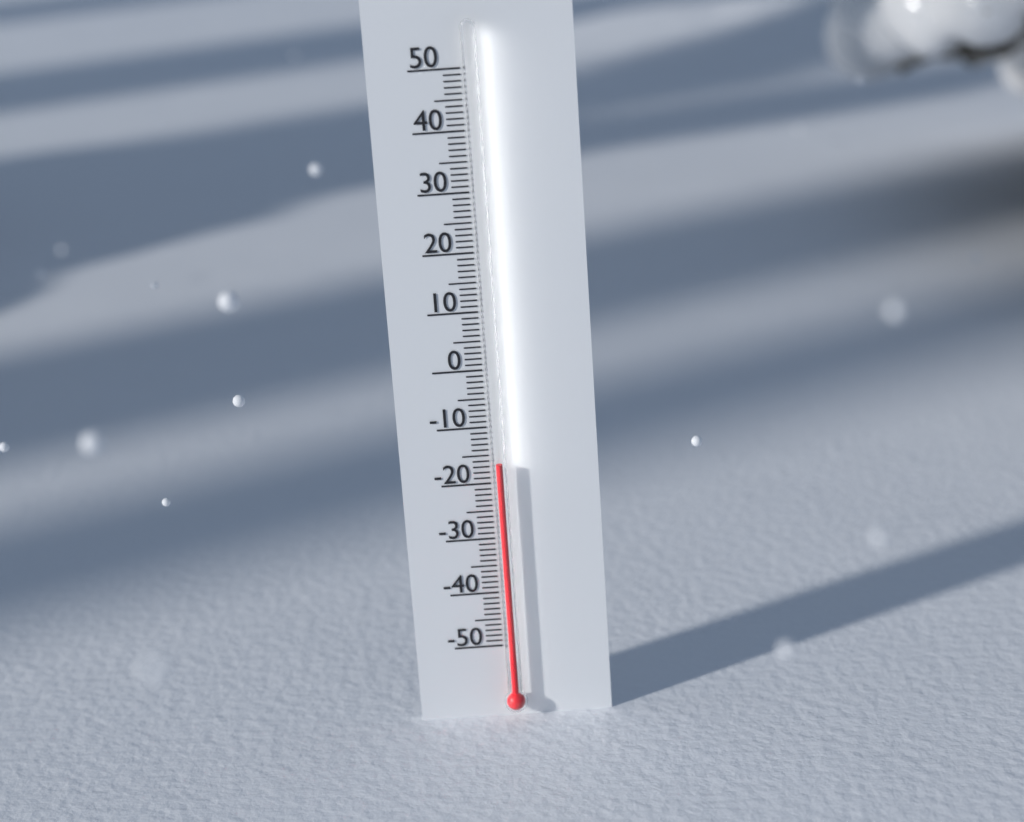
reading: -16 (no unit)
